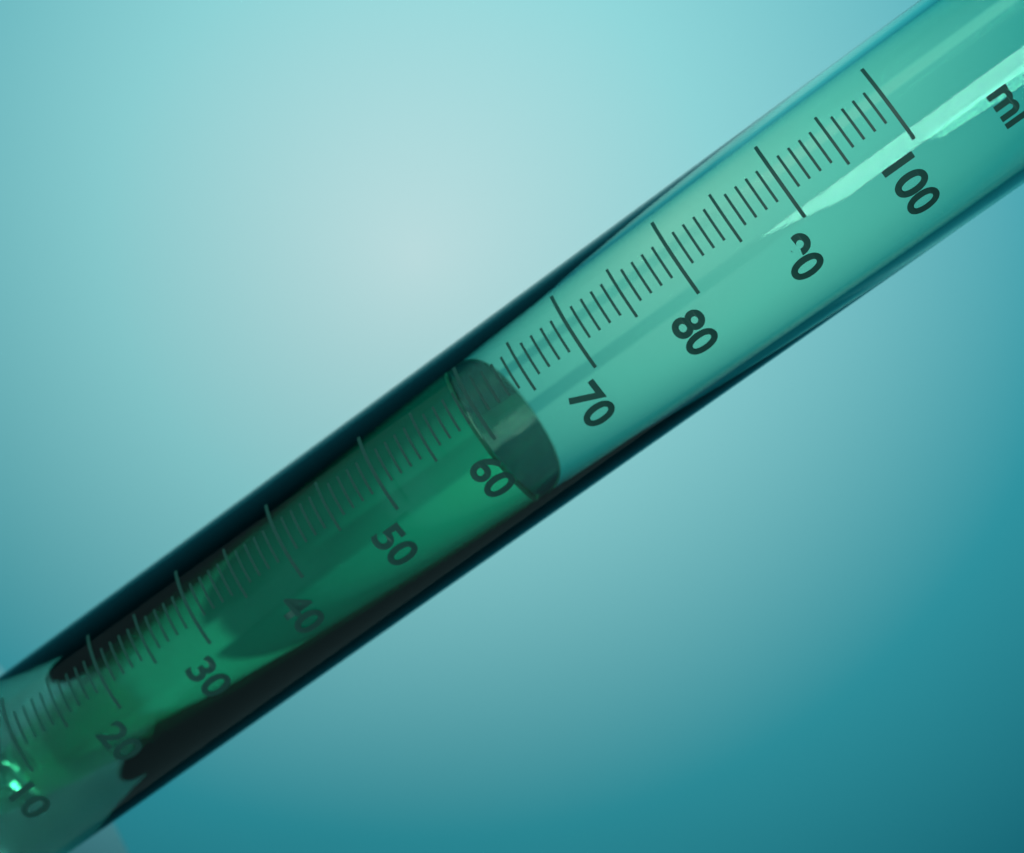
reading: 59 ml
